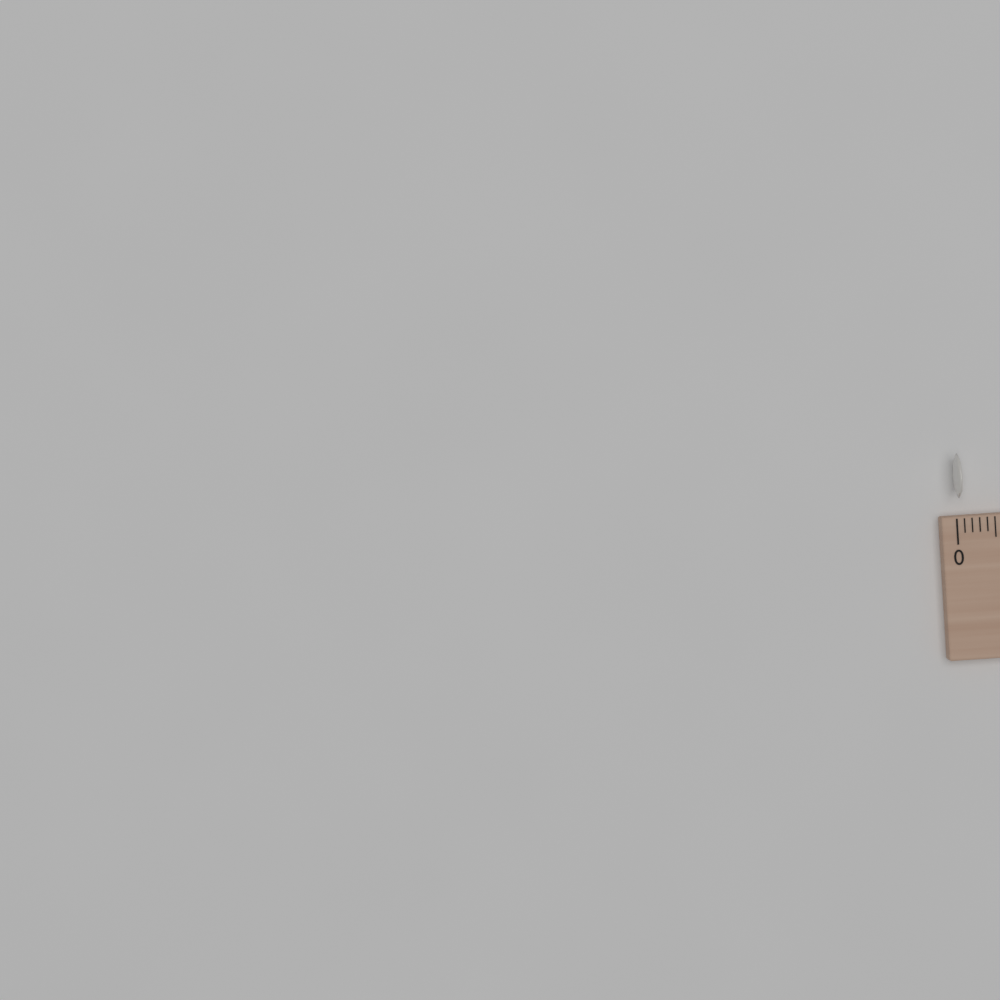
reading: 0.1 (no unit)
